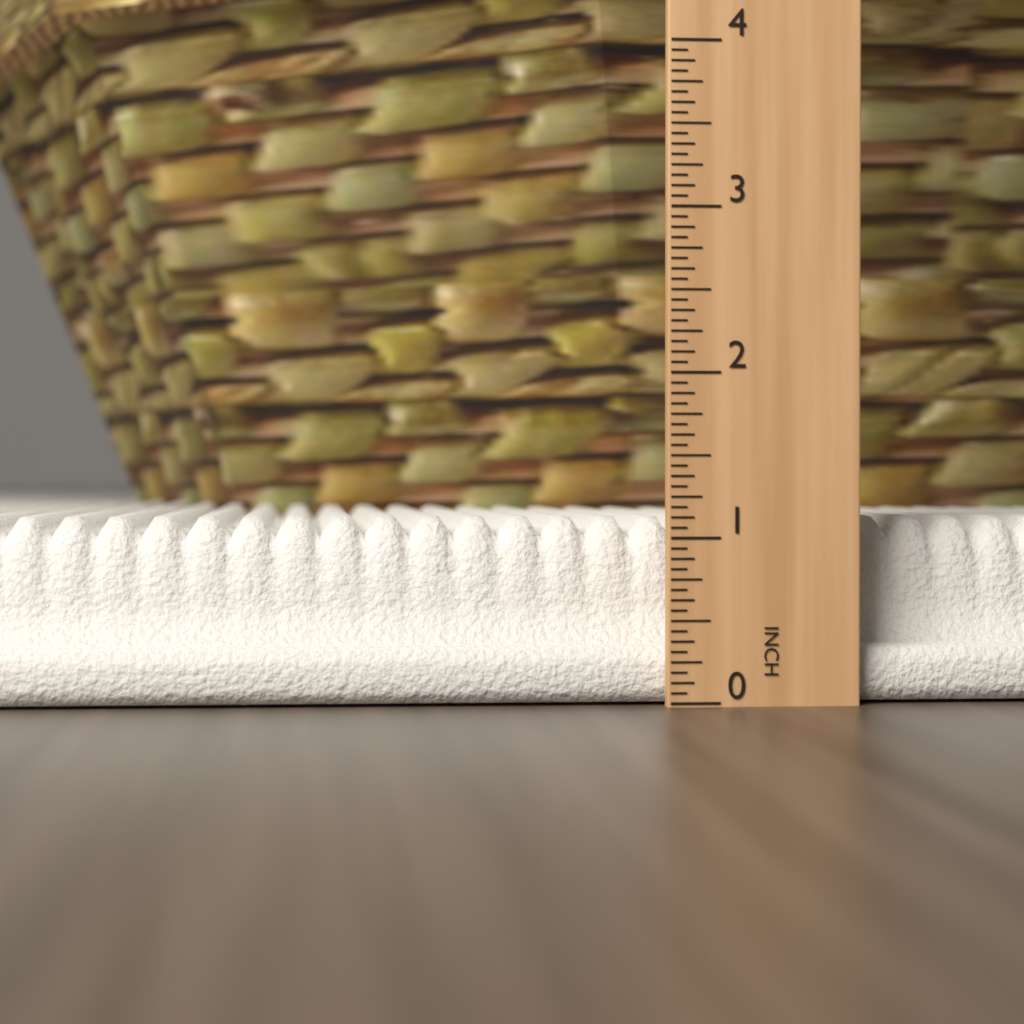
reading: 1.1250 in
